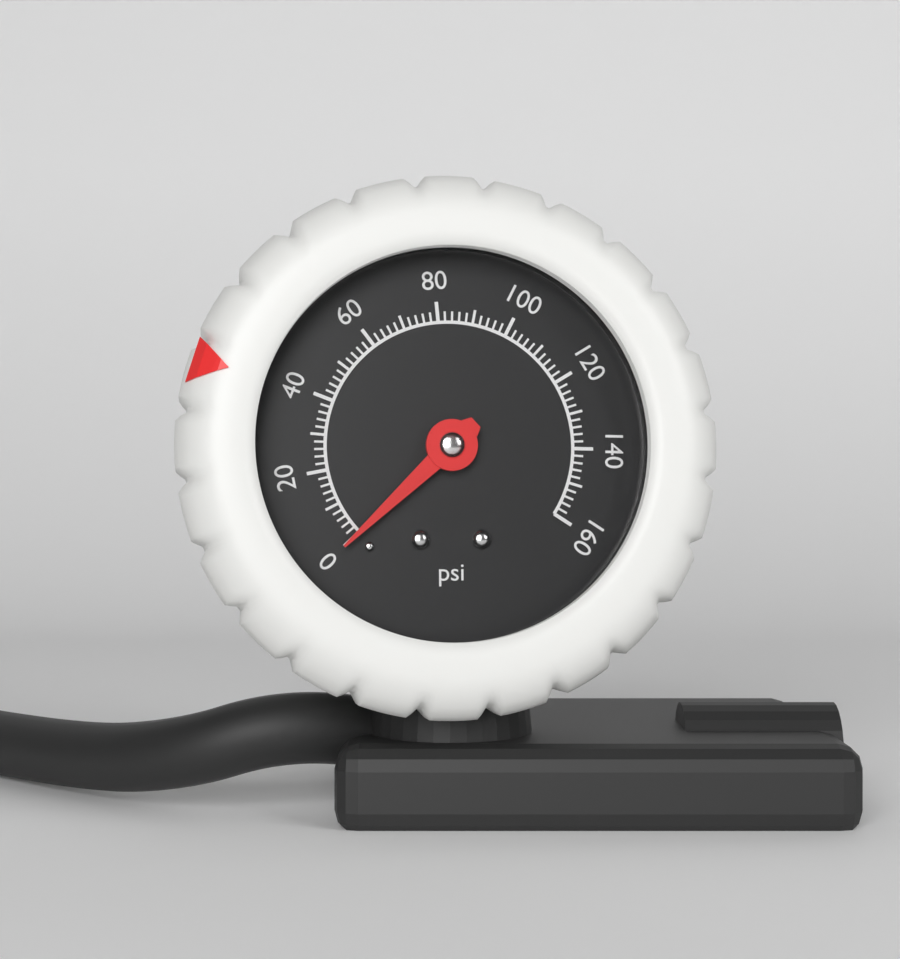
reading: 0 psi
